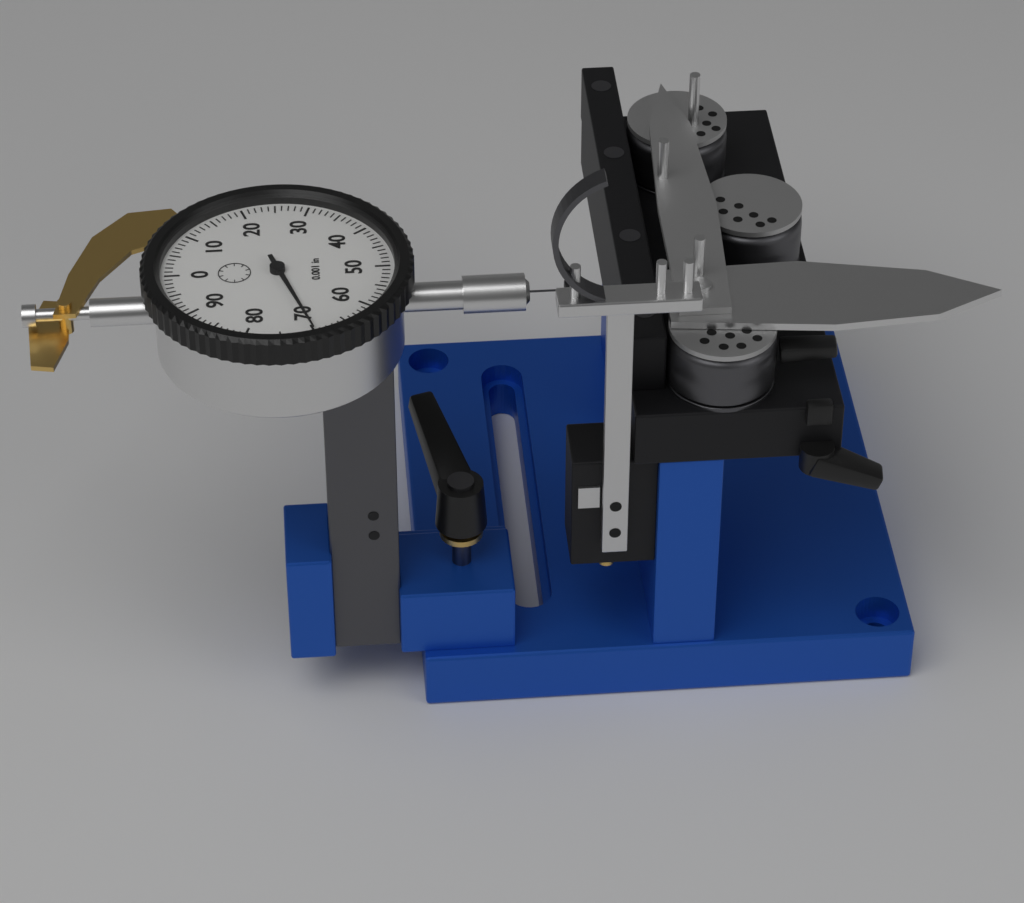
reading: 0.070 in
